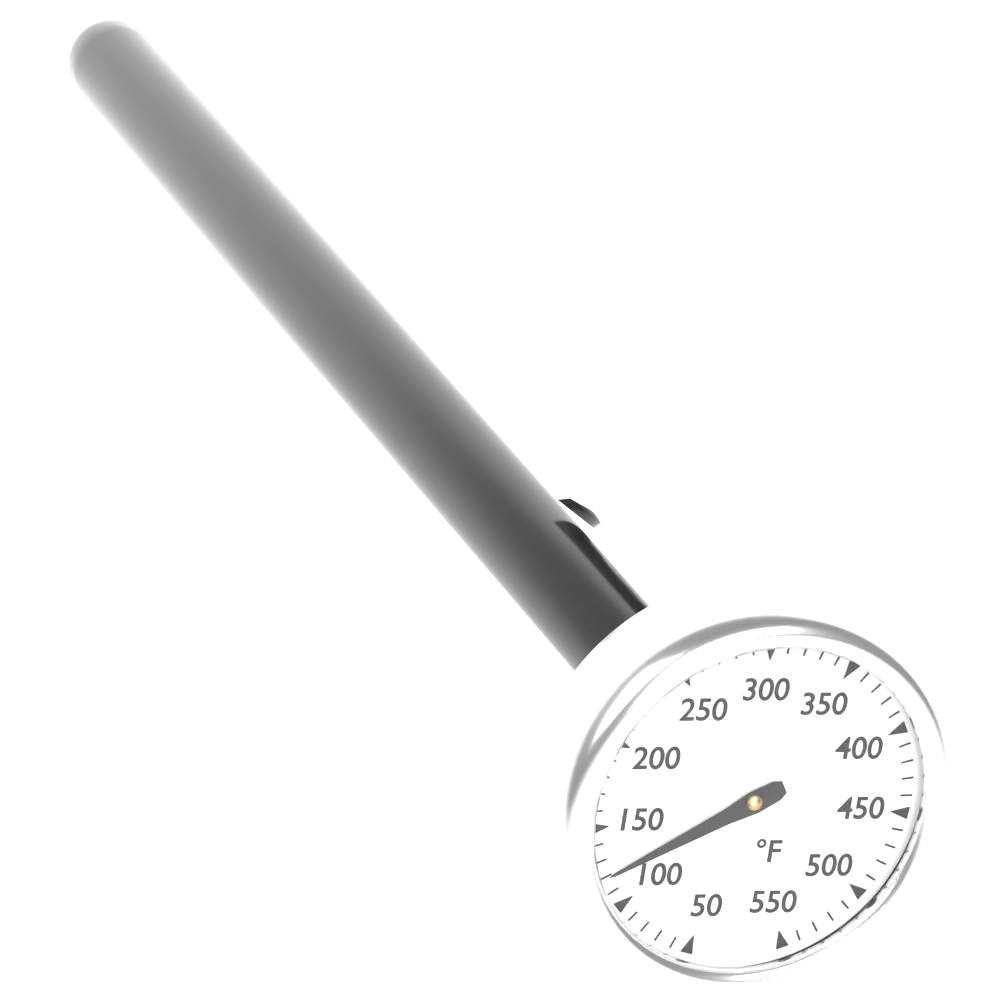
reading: 120 °F
